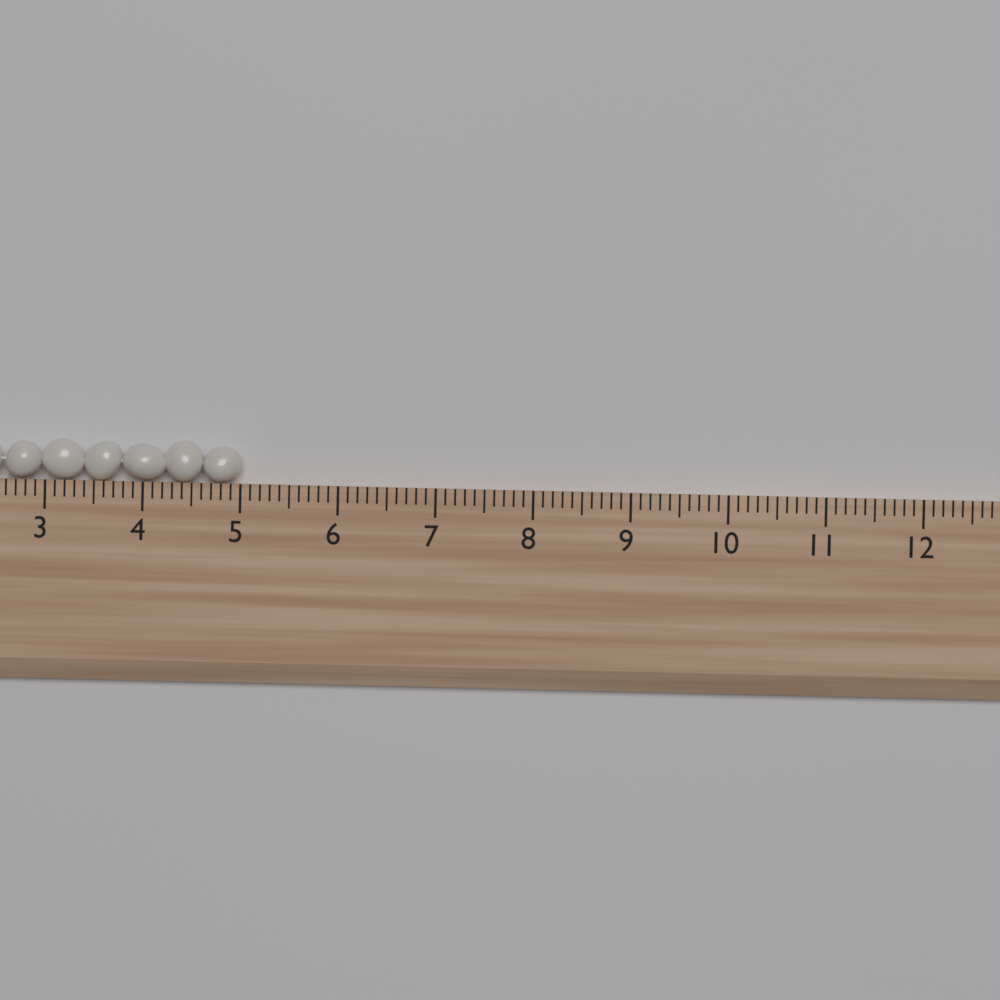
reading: 5.0 (no unit)
